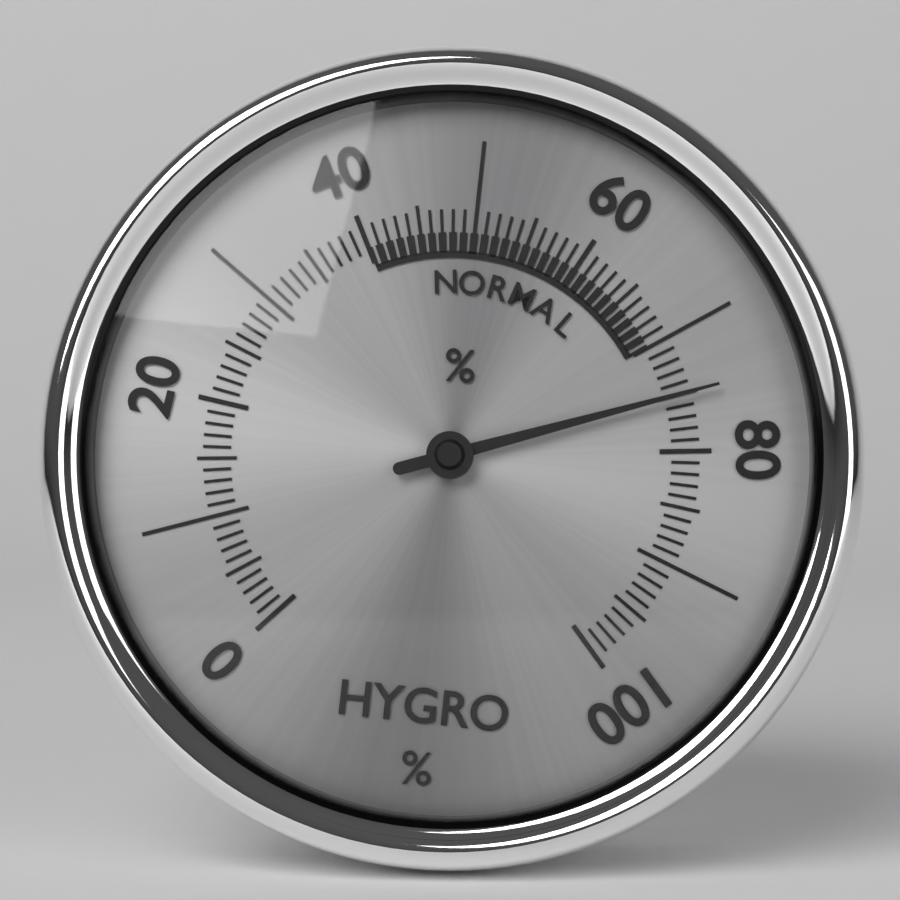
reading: 75 %
